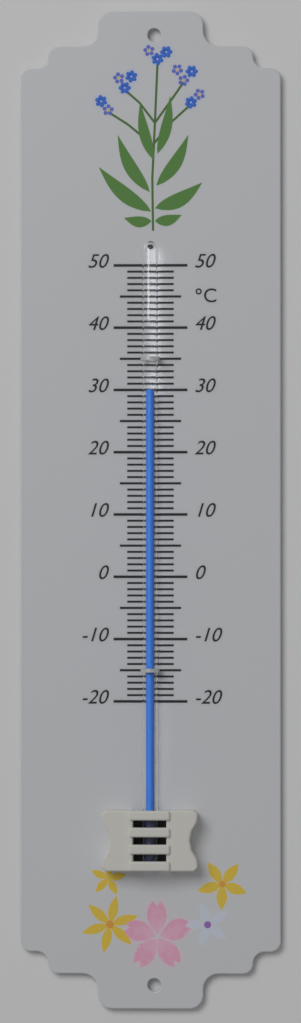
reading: 30 °C
